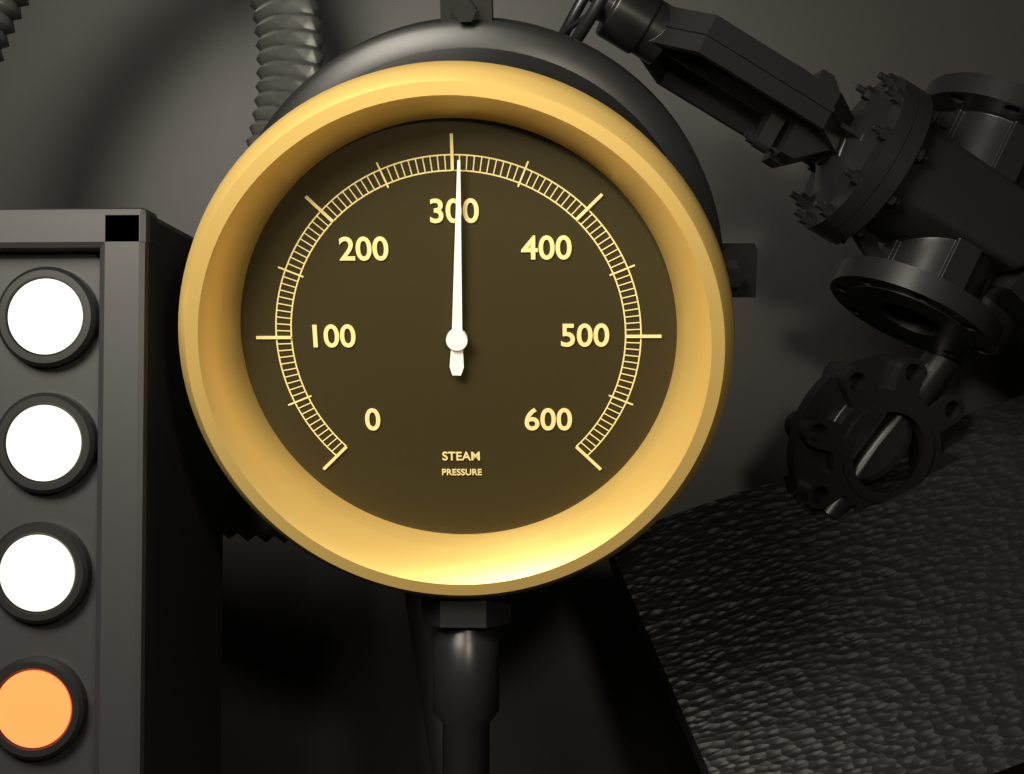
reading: 305 (no unit)
